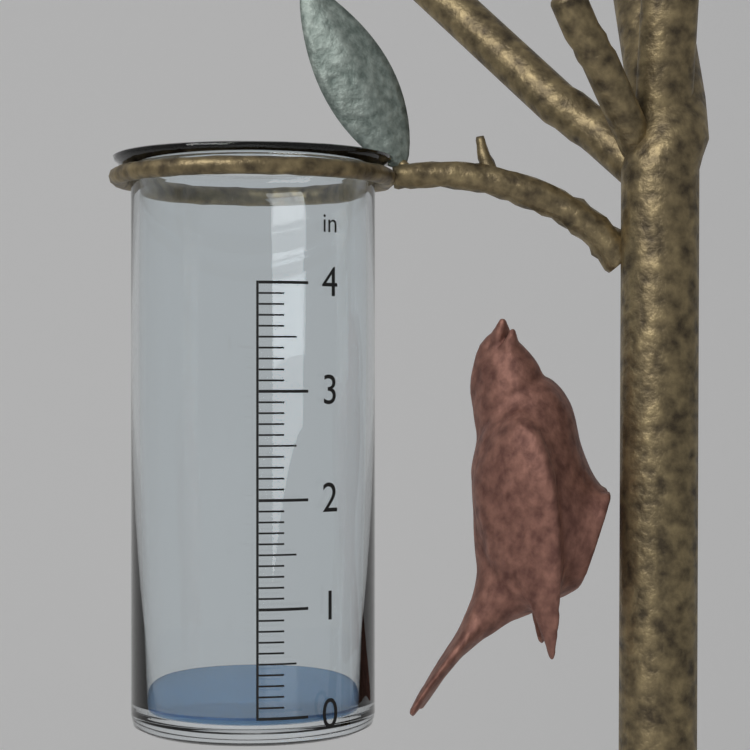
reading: 0.0 in
